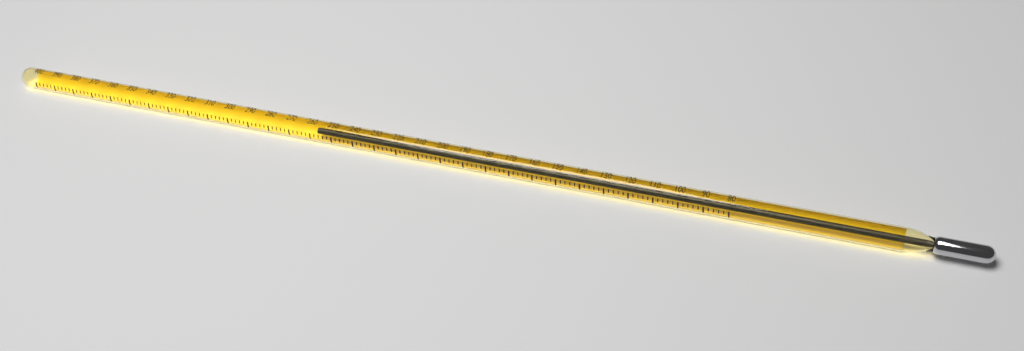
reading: 258 (no unit)
